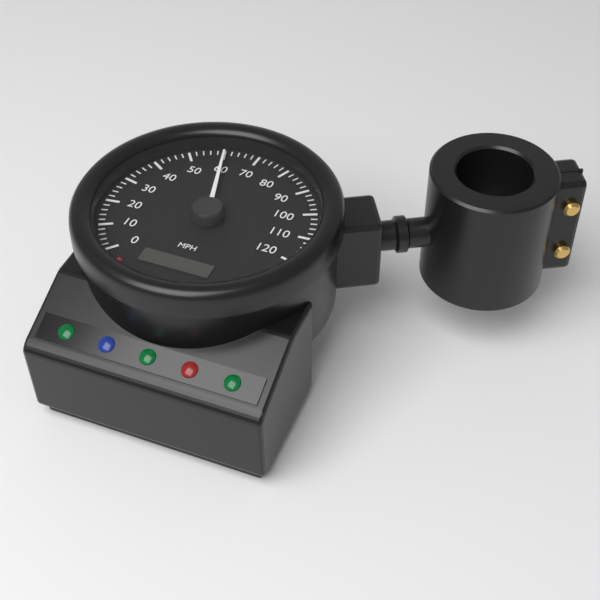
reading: 60 mph
